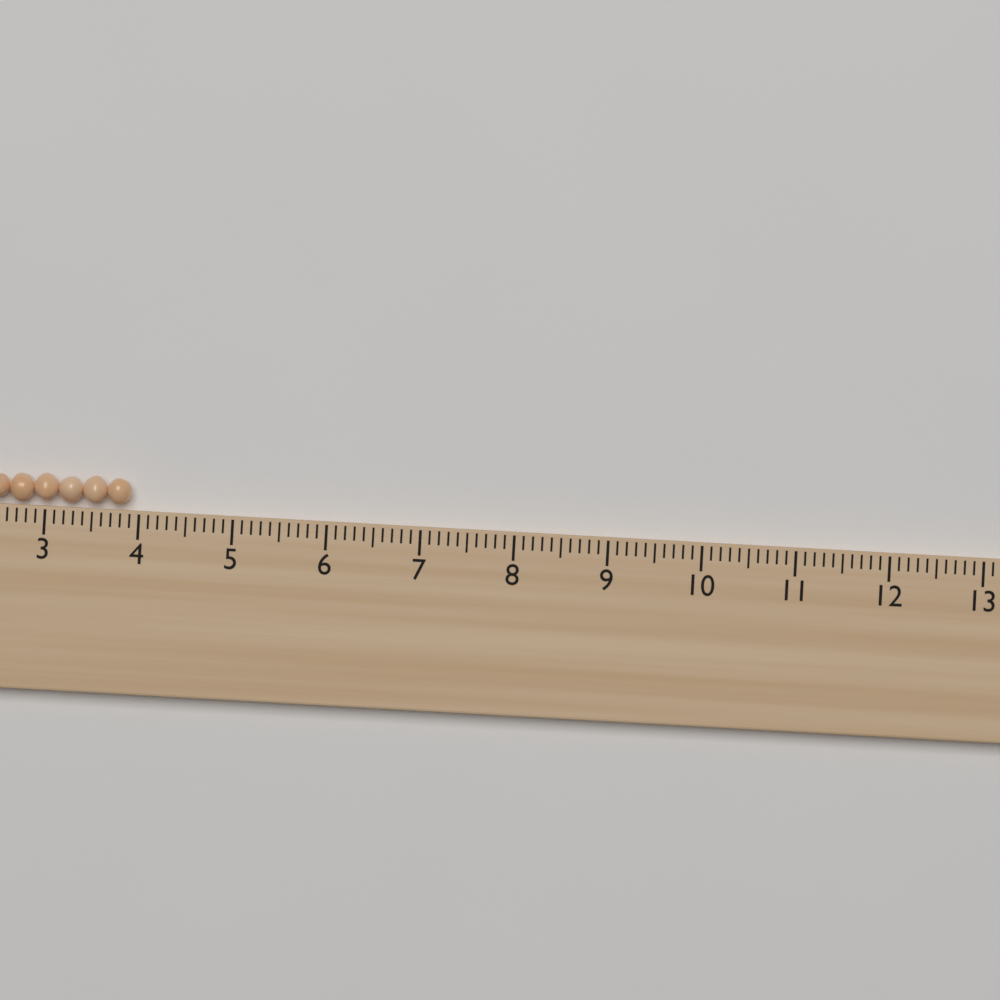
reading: 3.9 (no unit)
